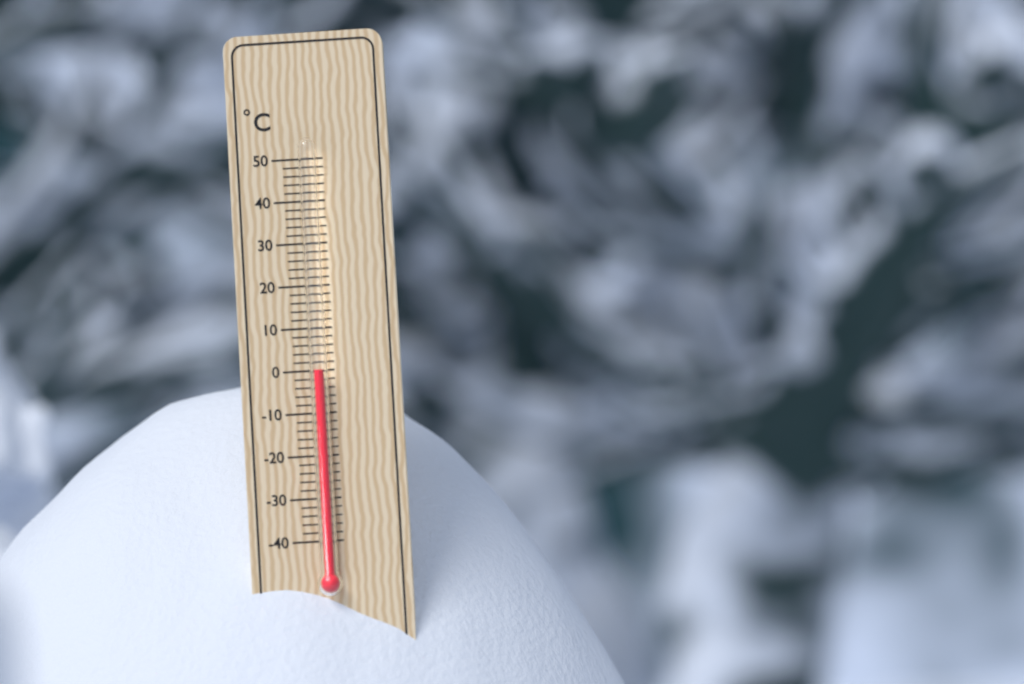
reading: 0 °C
